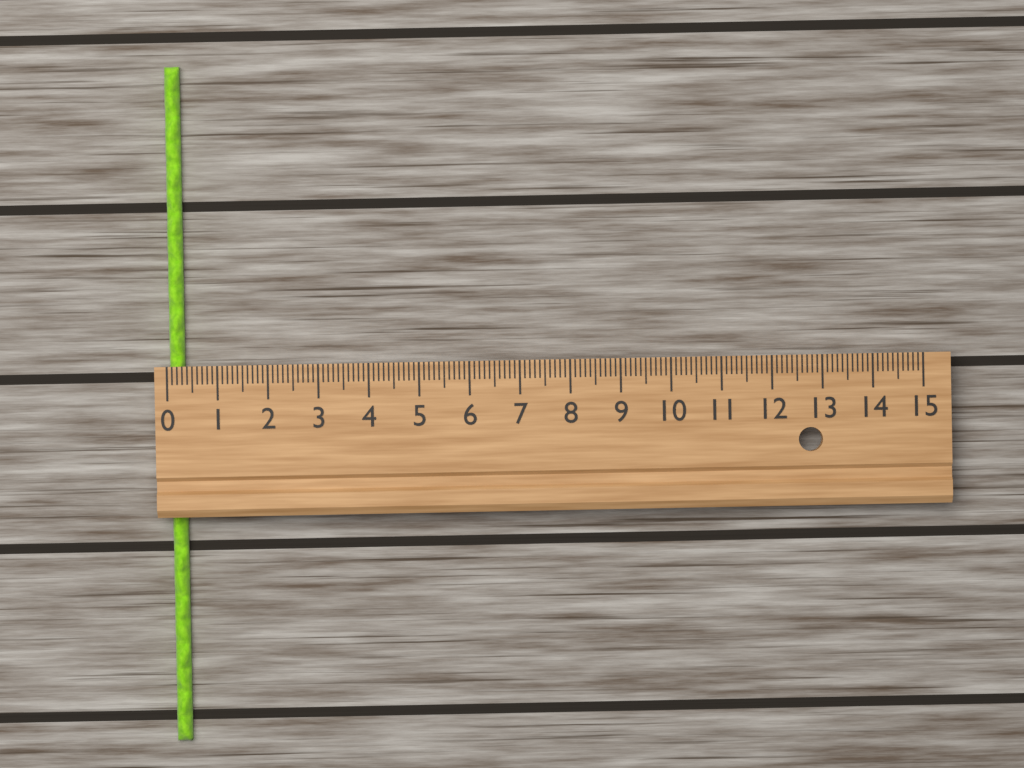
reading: 0.3 (no unit)
